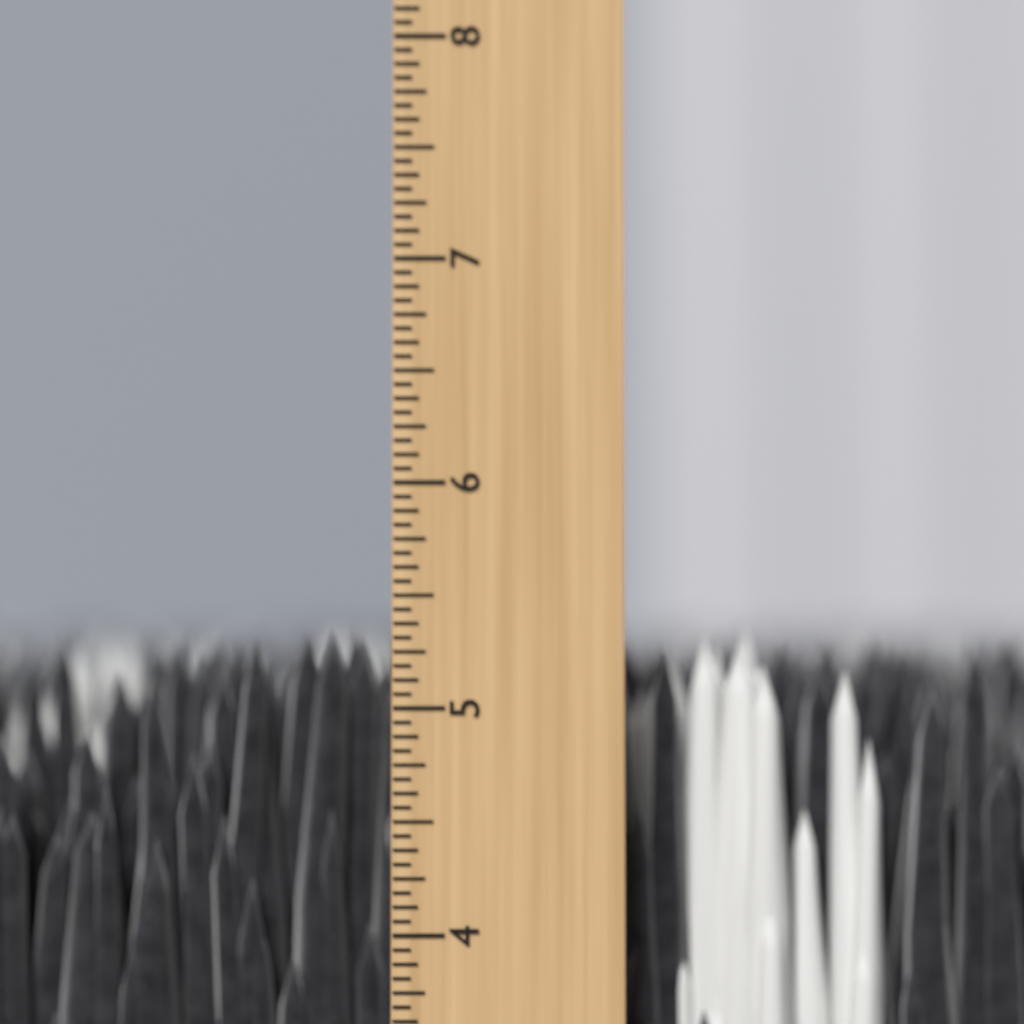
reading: 5.3750 inch
